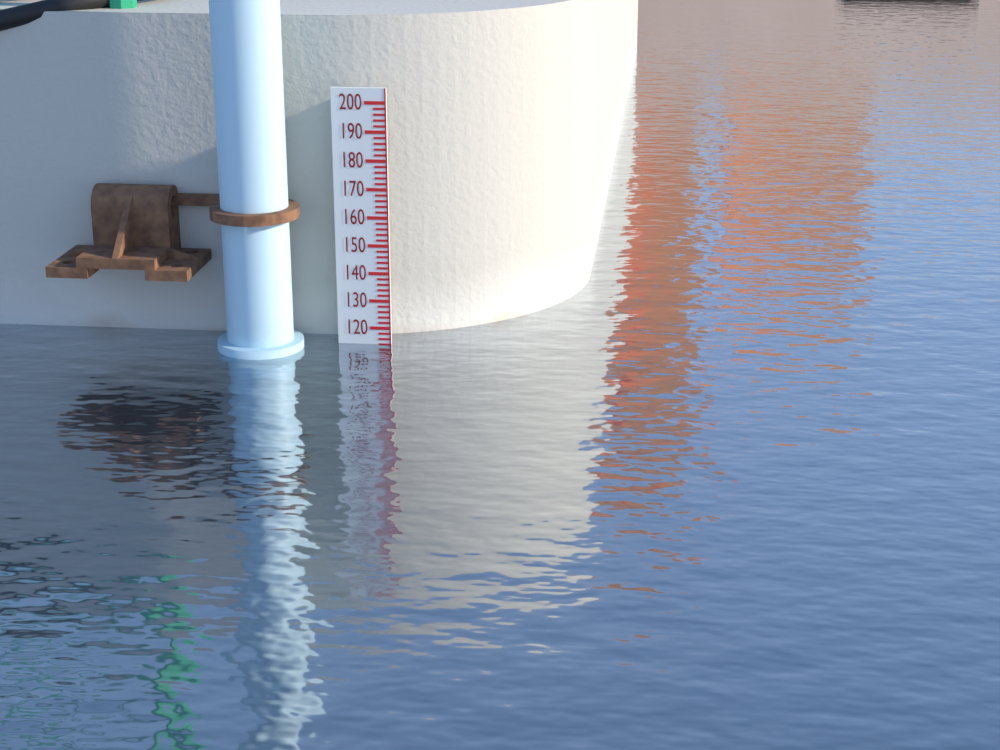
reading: 114 (no unit)
